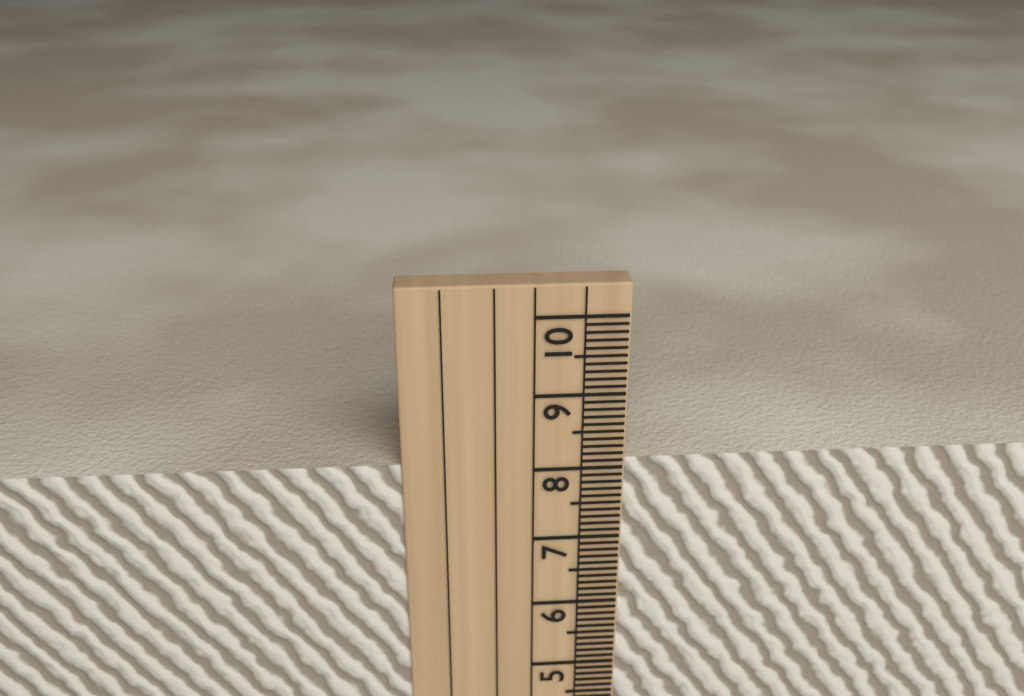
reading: 8.1 cm
